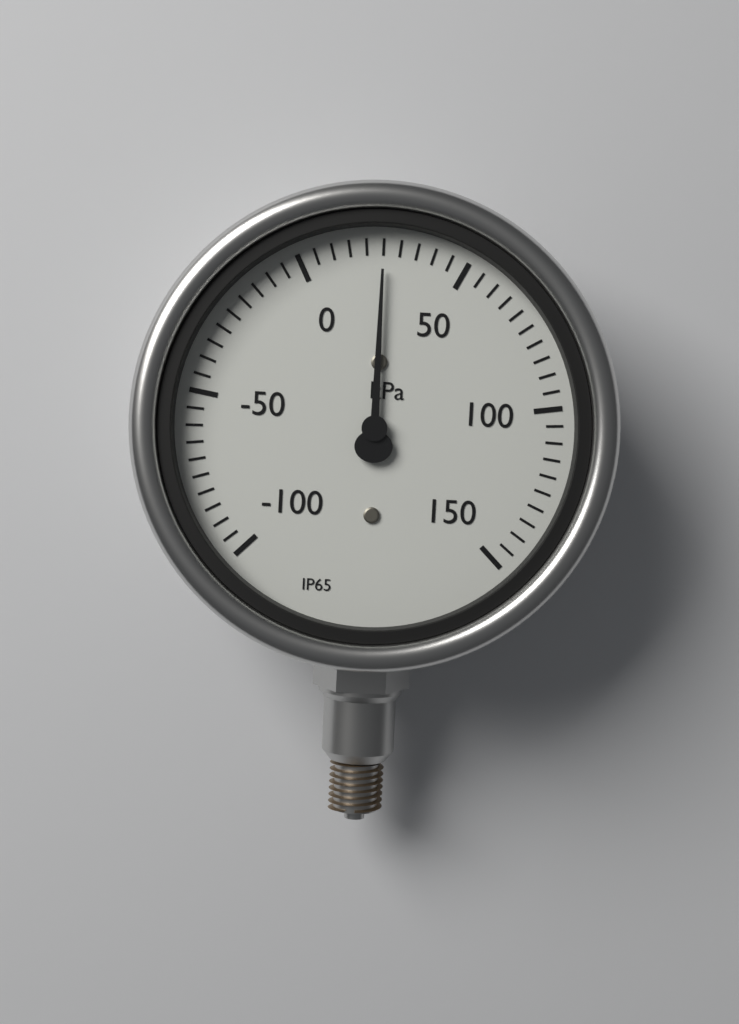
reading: 25 kPa
